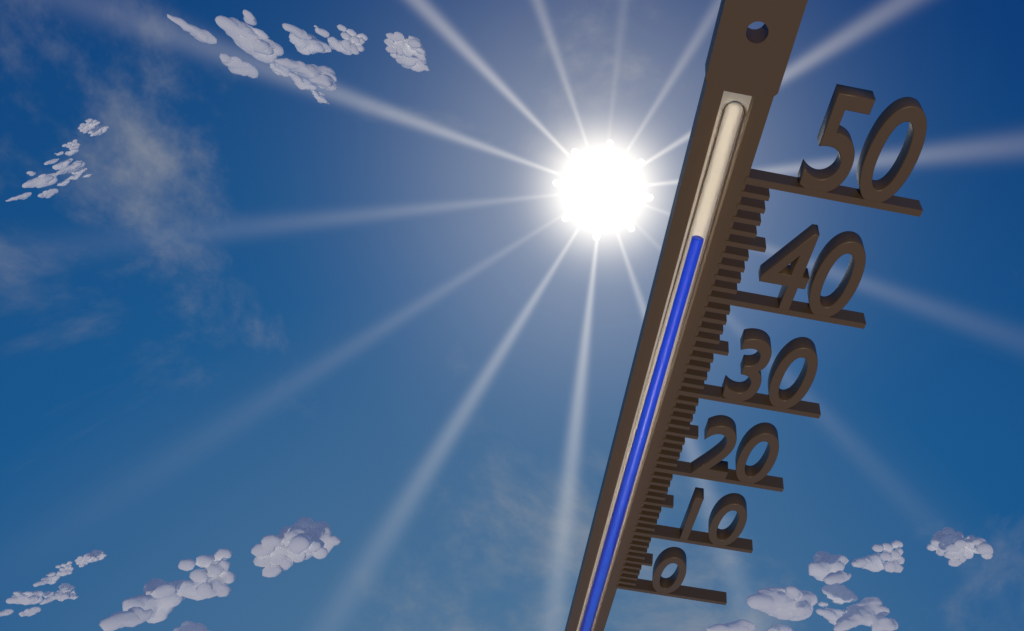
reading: 45 (no unit)
